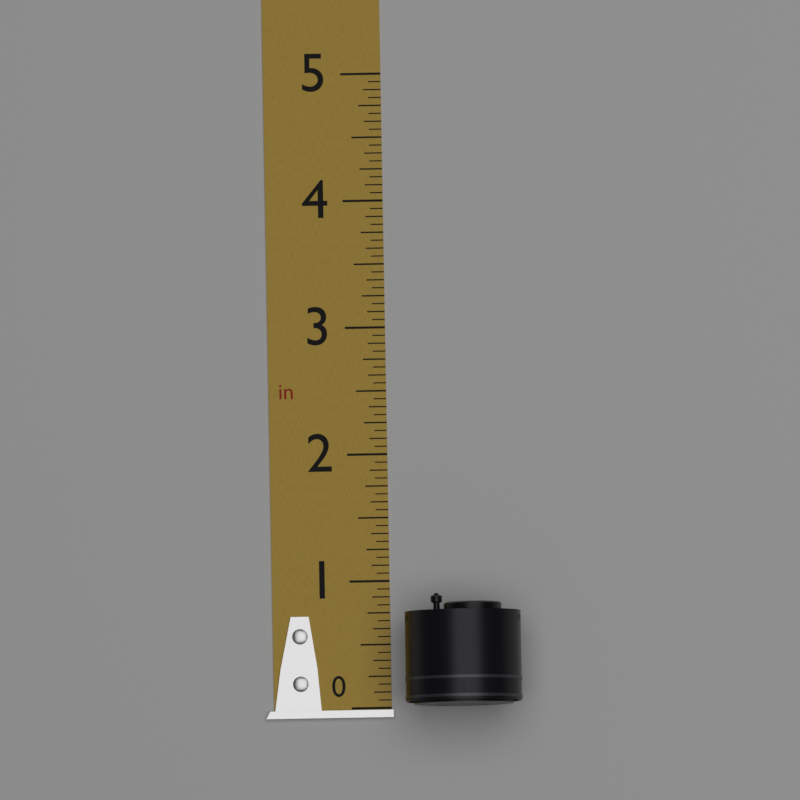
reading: 0.8750 in
